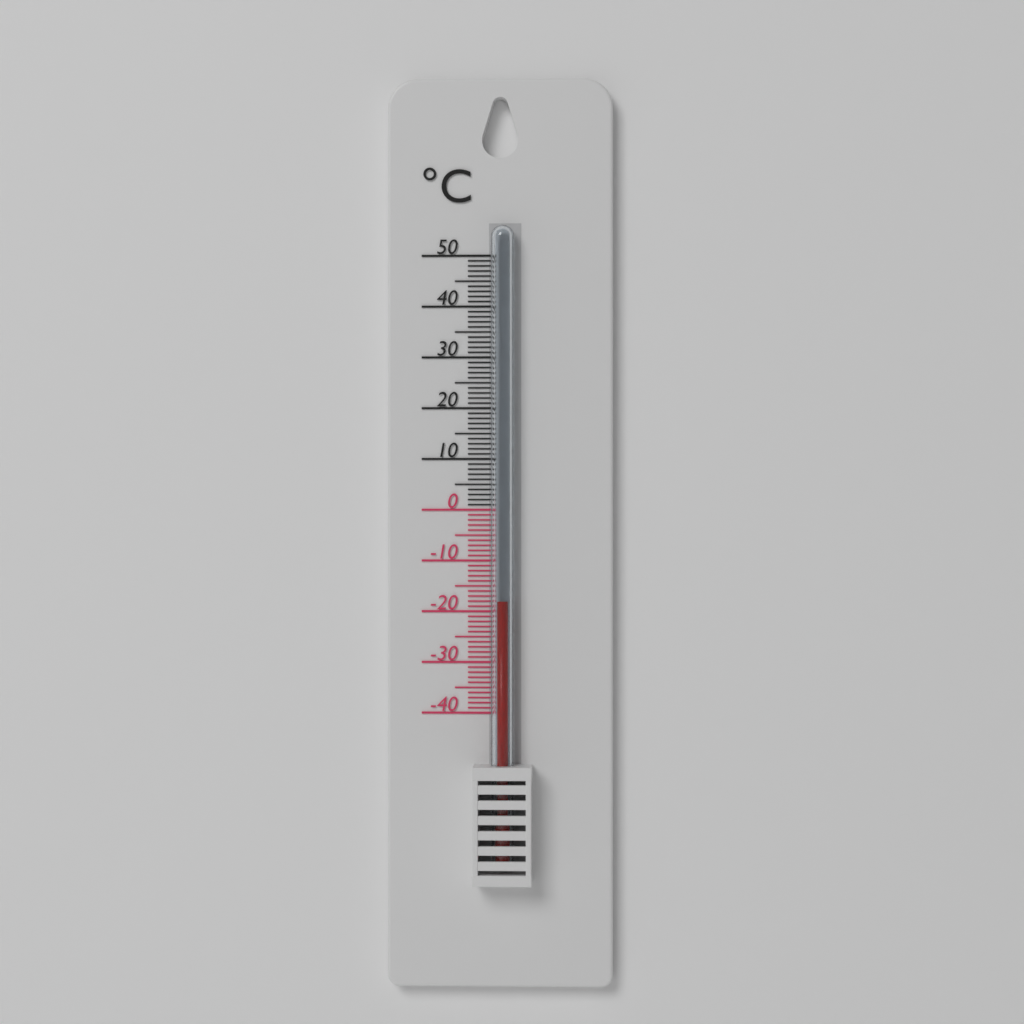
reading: -18 °C
